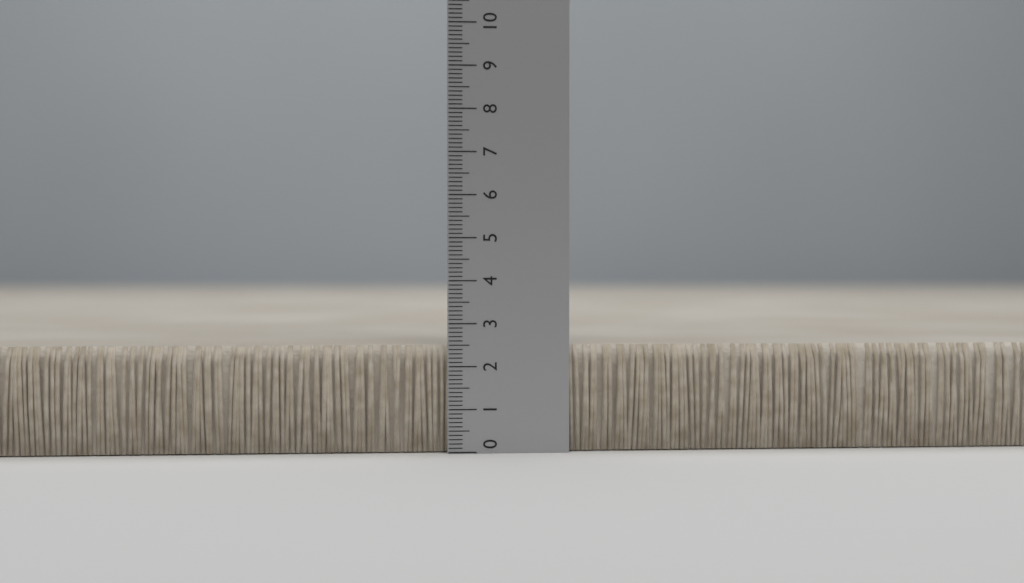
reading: 2.5 (no unit)
